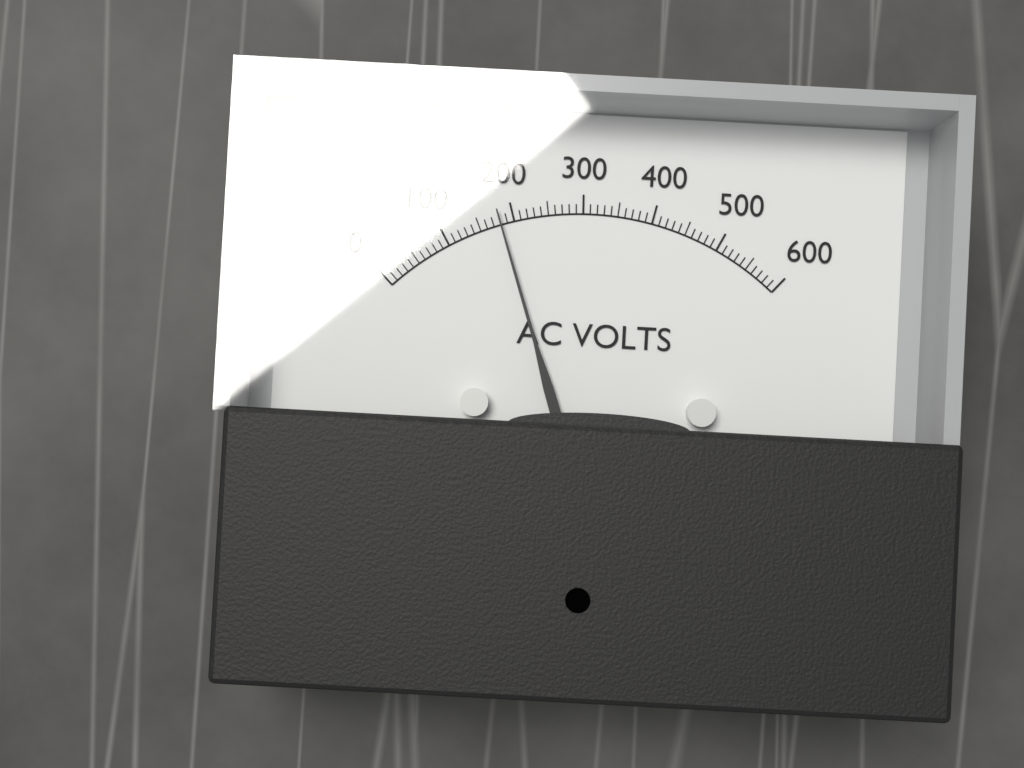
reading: 180 V
